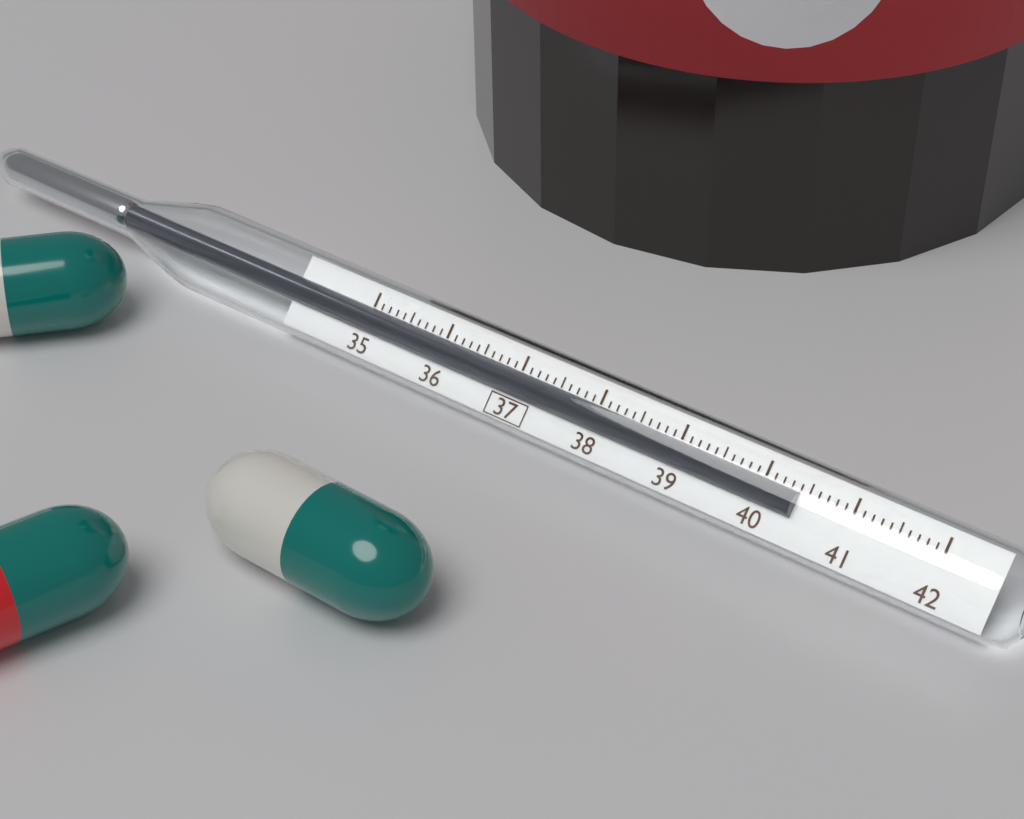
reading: 40.4 (no unit)
